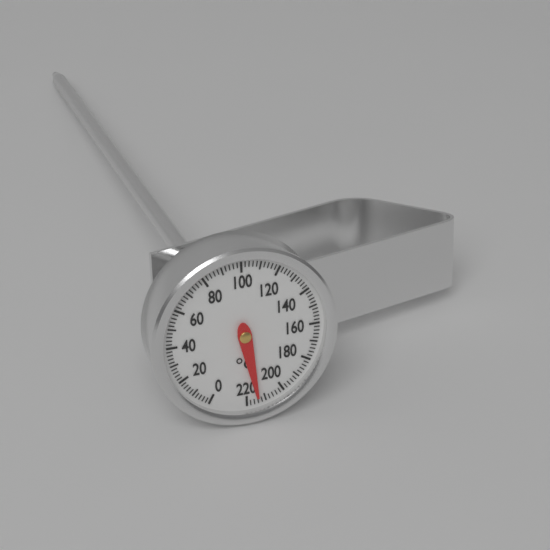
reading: 214 °C
